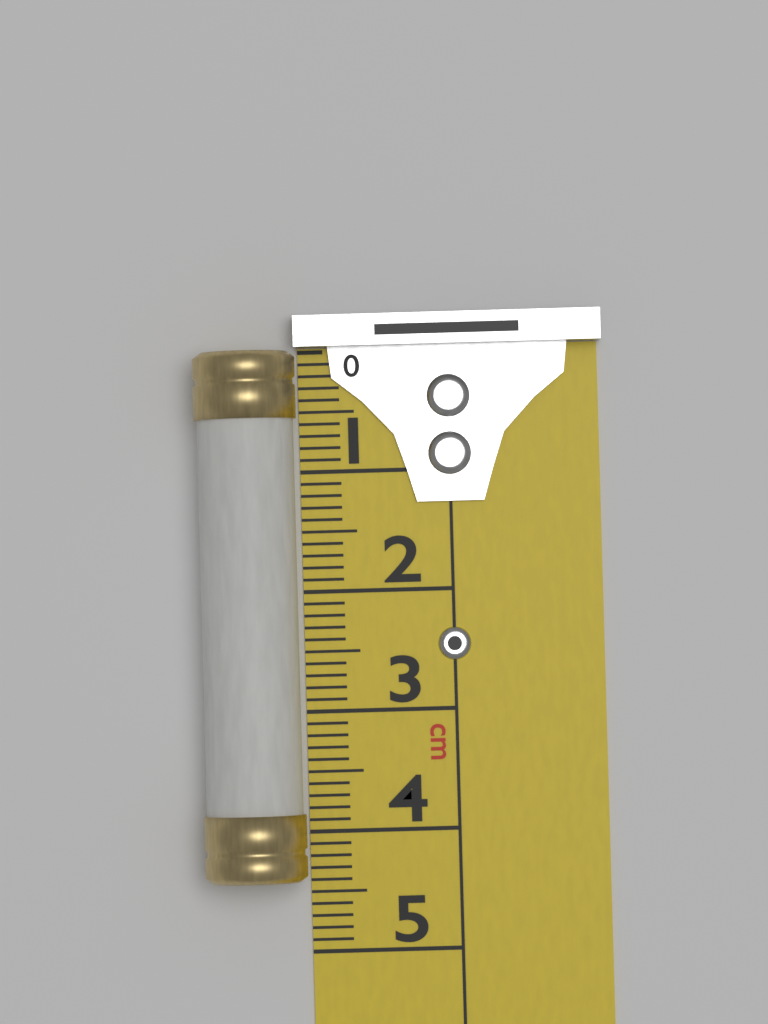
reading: 4.4 cm
